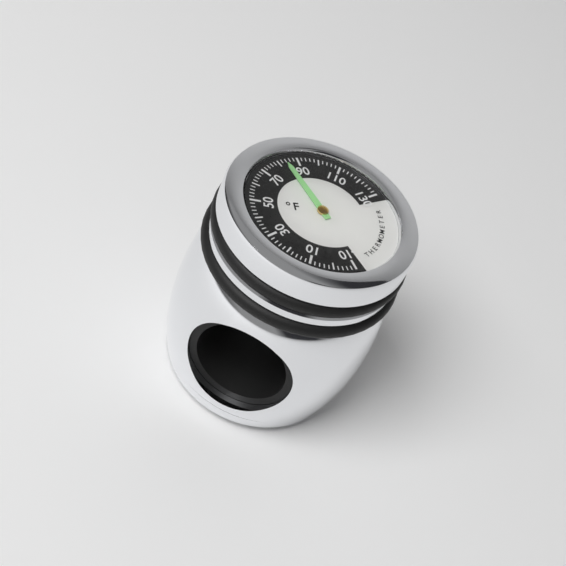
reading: 84 °F
